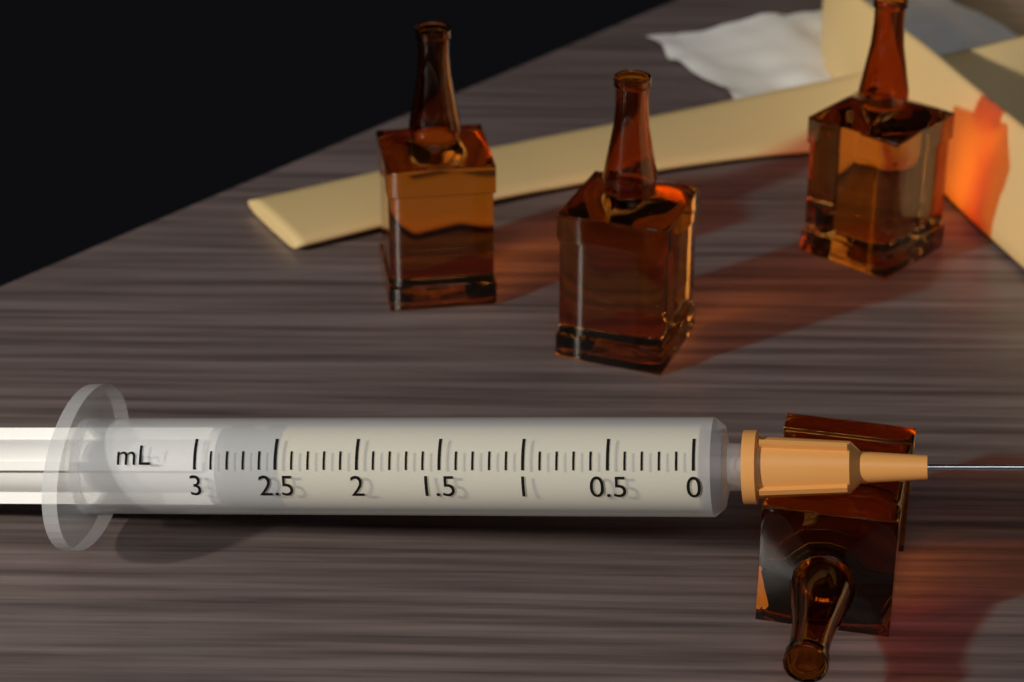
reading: 2.5 mL
